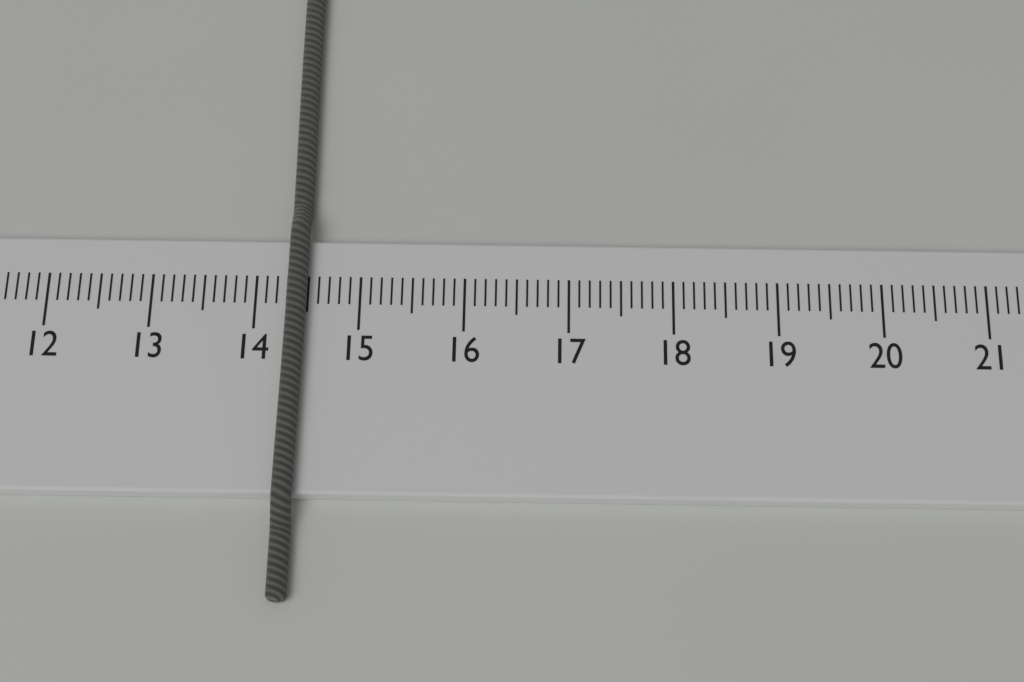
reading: 14.5 cm
